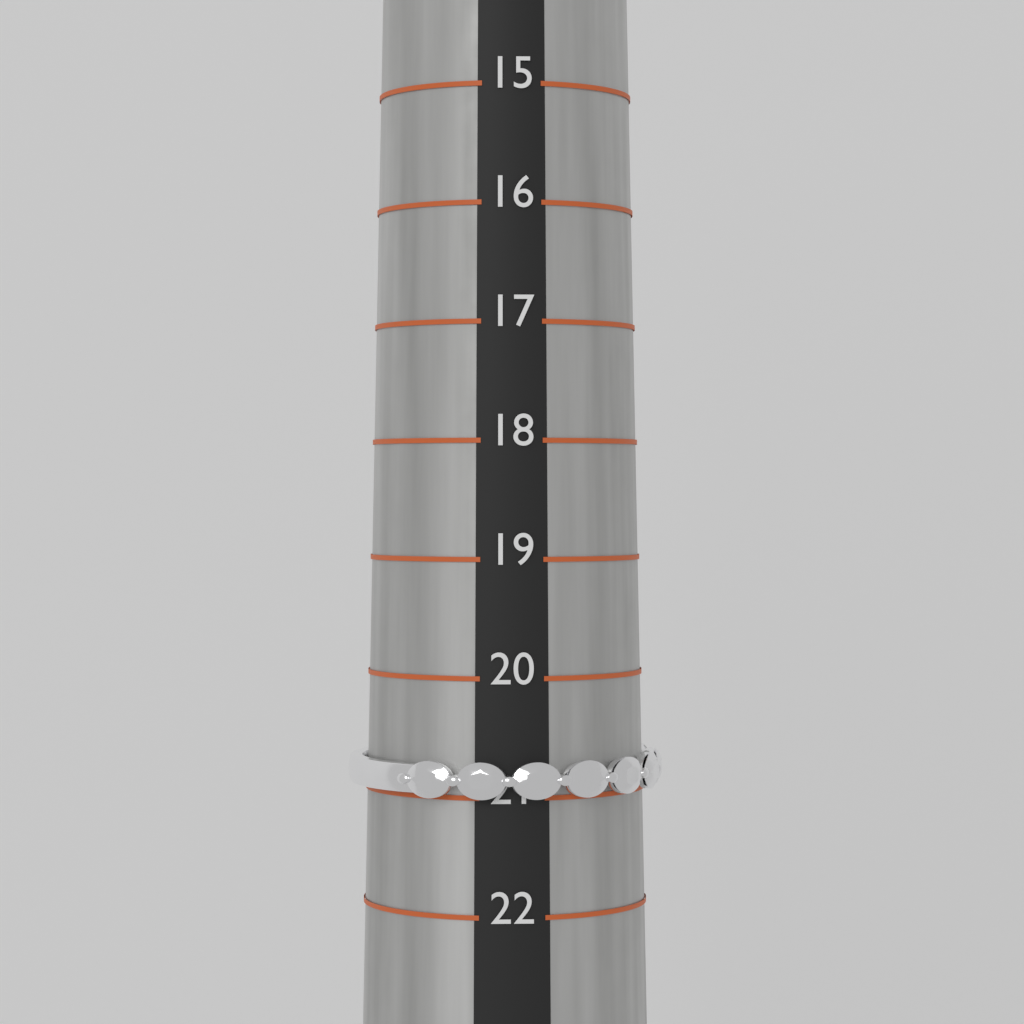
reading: 21 (no unit)
